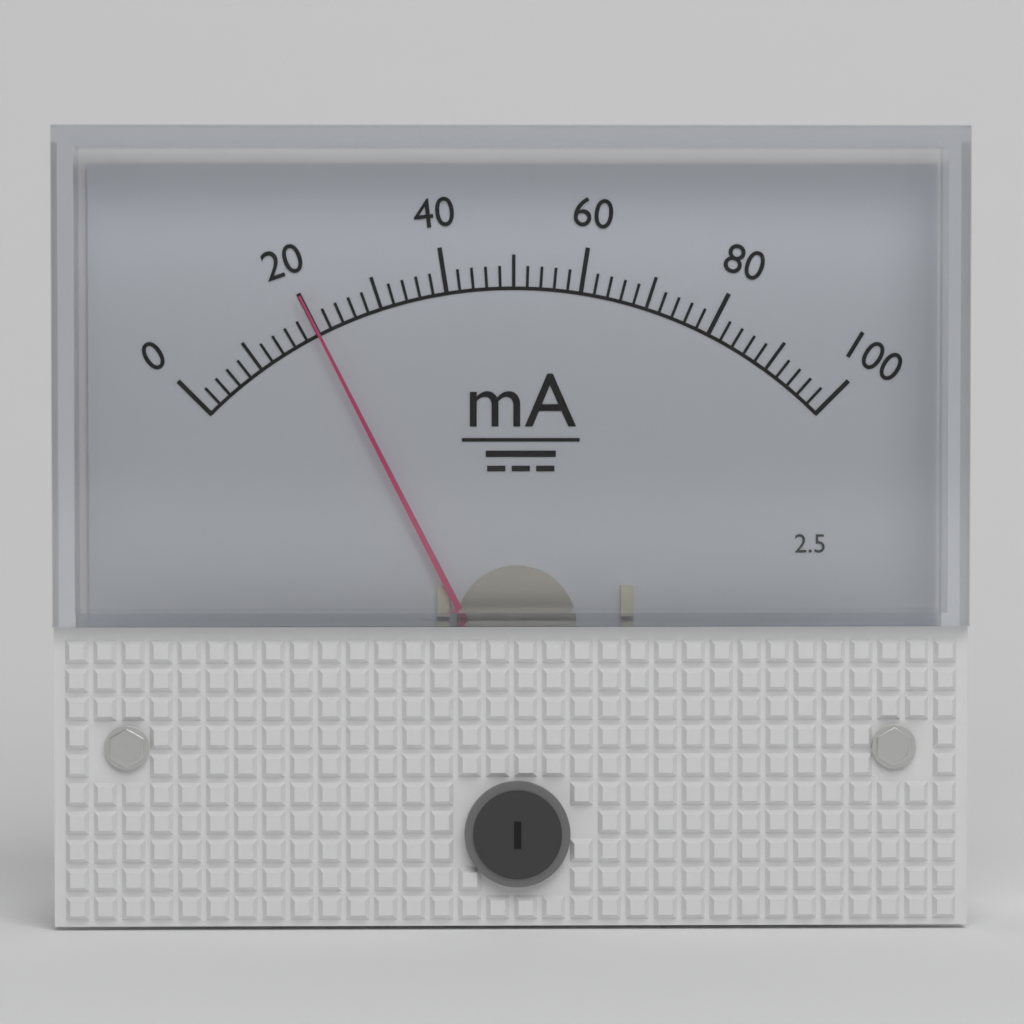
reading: 20 mA
